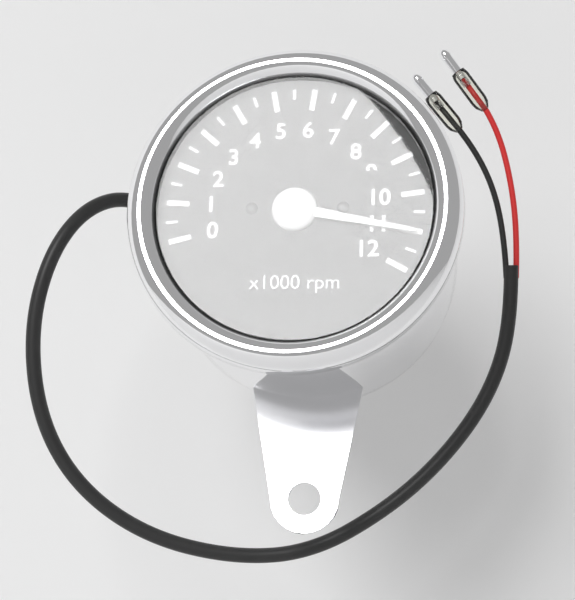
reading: 11.0 x1000 rpm
